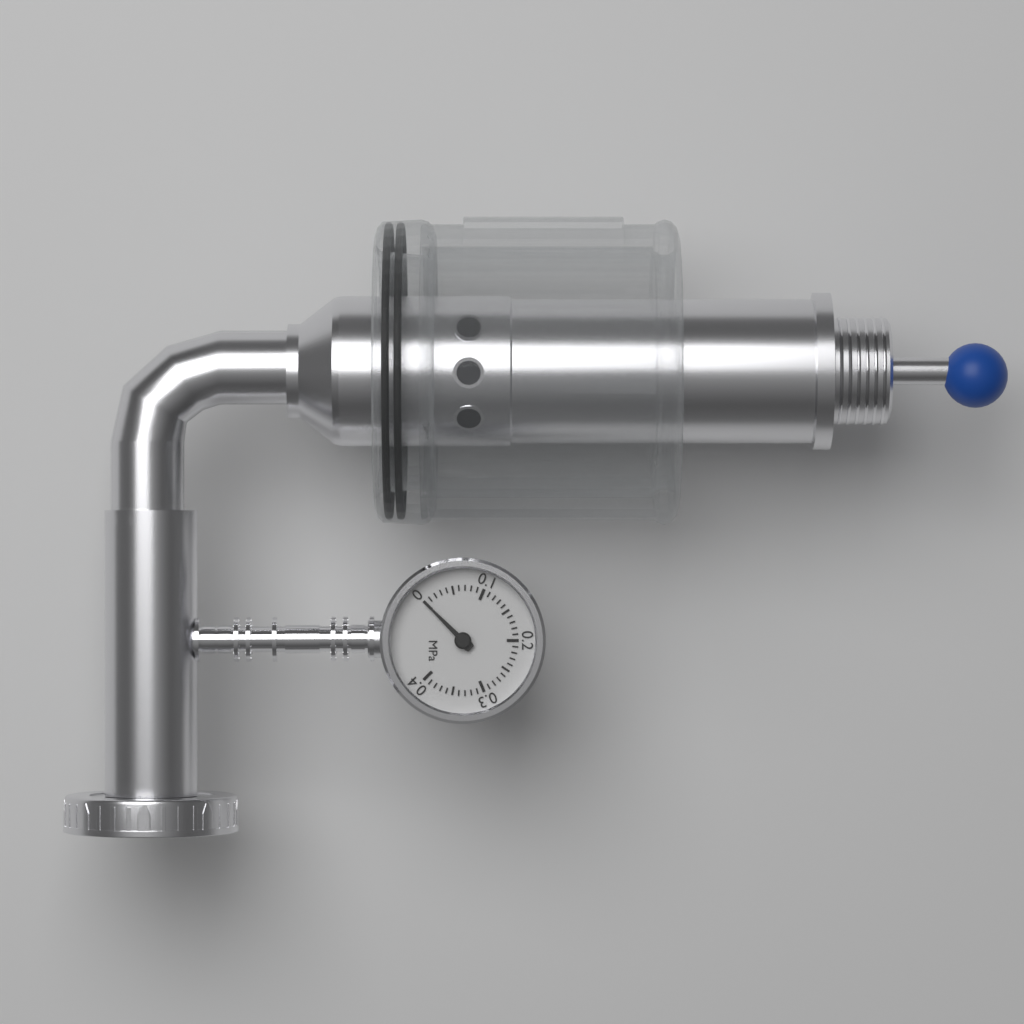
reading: 0.00 MPa
